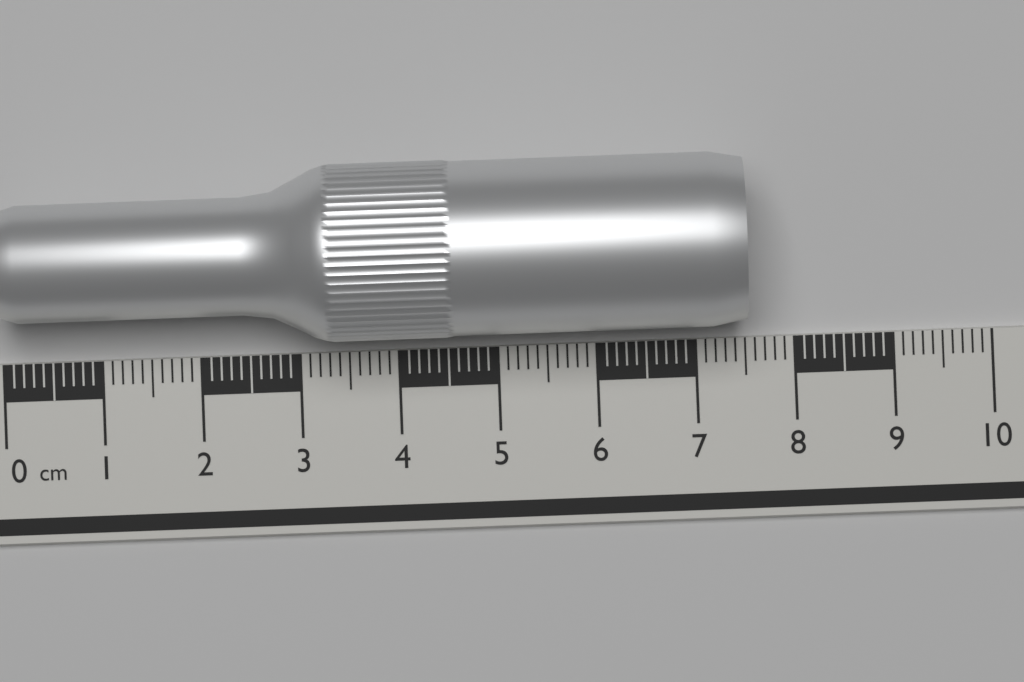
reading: 7.5 cm
